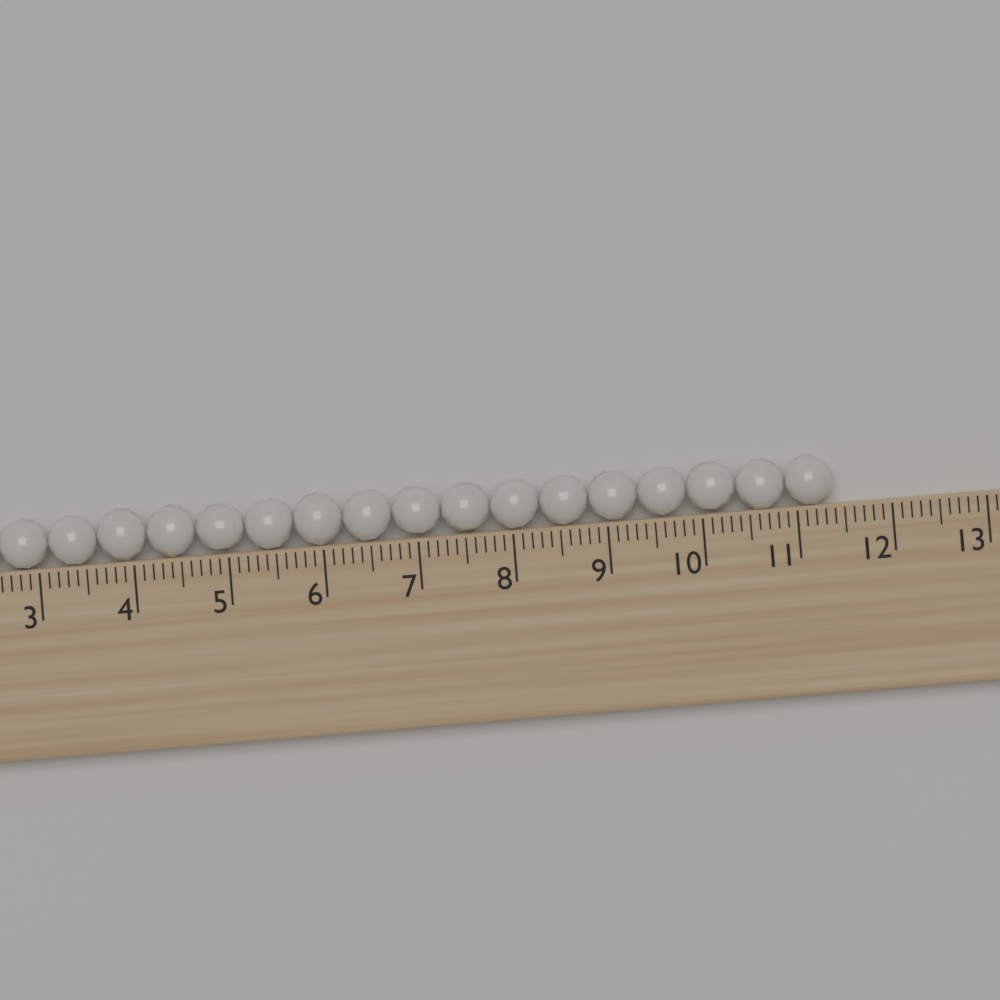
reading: 11.4 (no unit)
